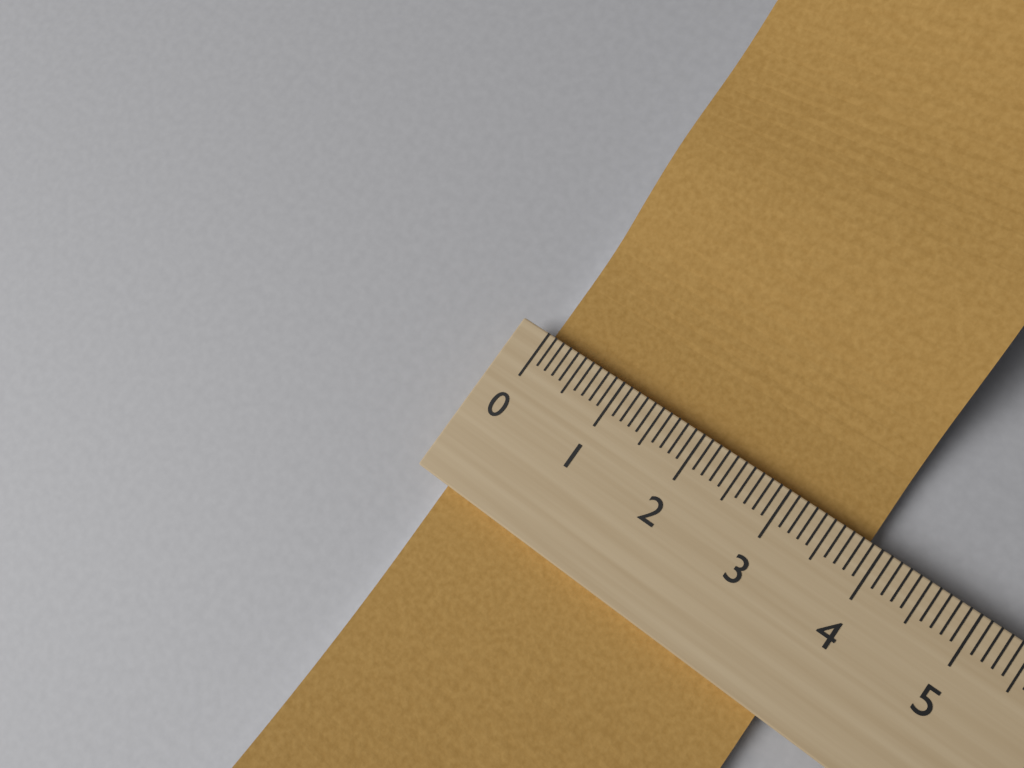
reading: 3.9 (no unit)
